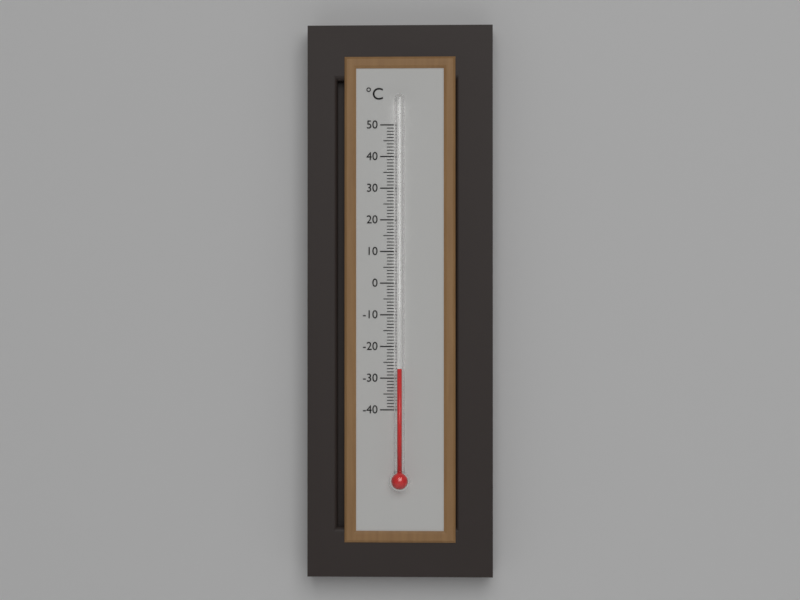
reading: -27 °C
